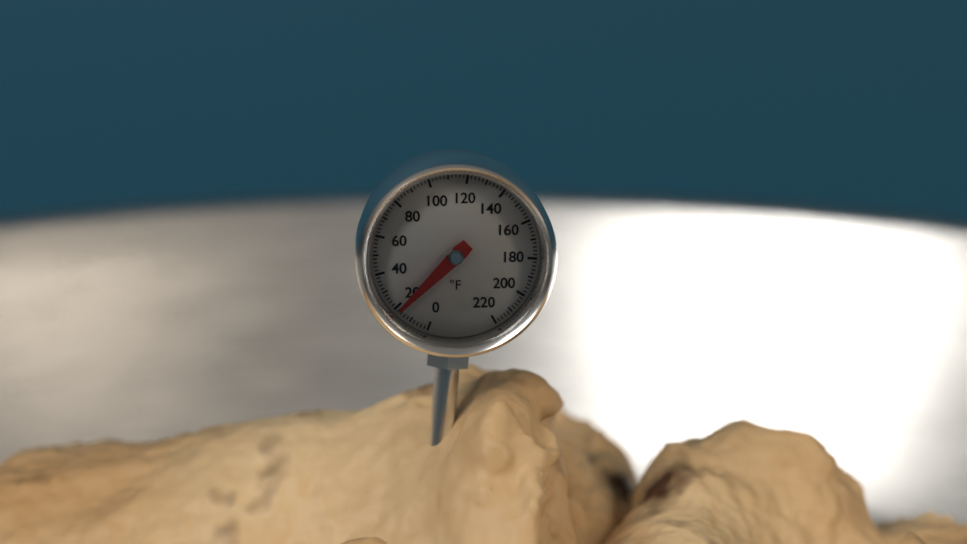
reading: 18 °F
